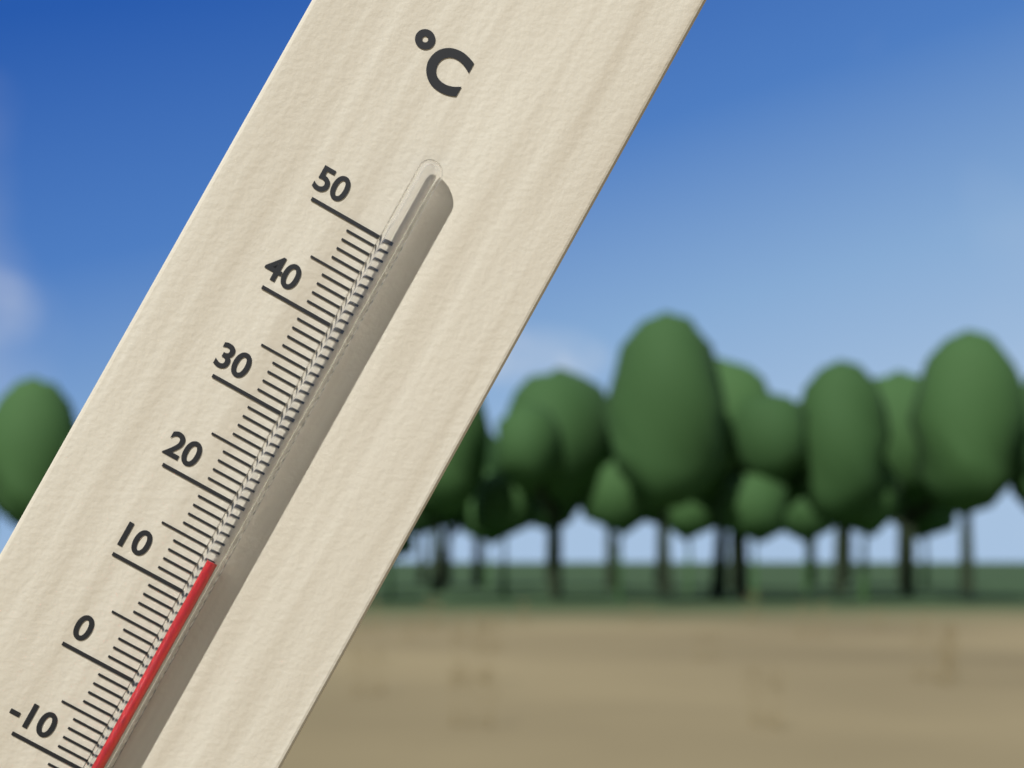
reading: 14 °C
